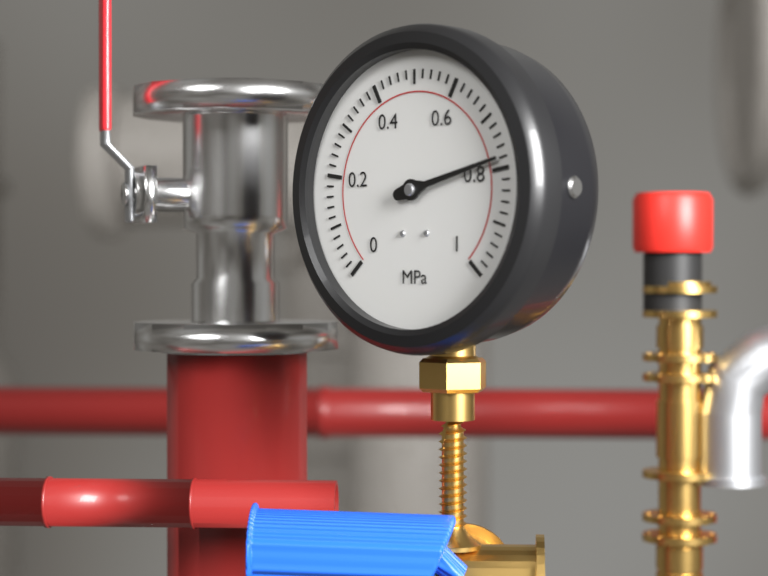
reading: 0.78 MPa
